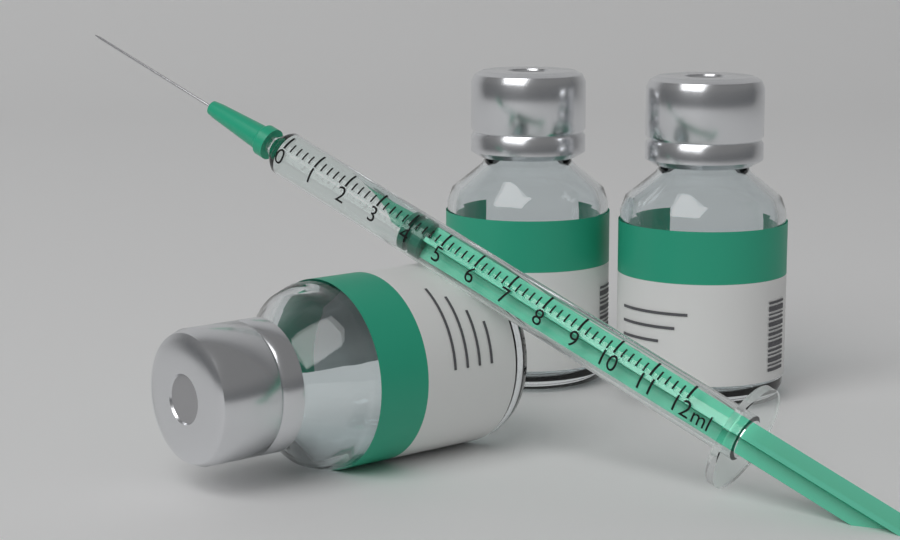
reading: 3.8 ml
